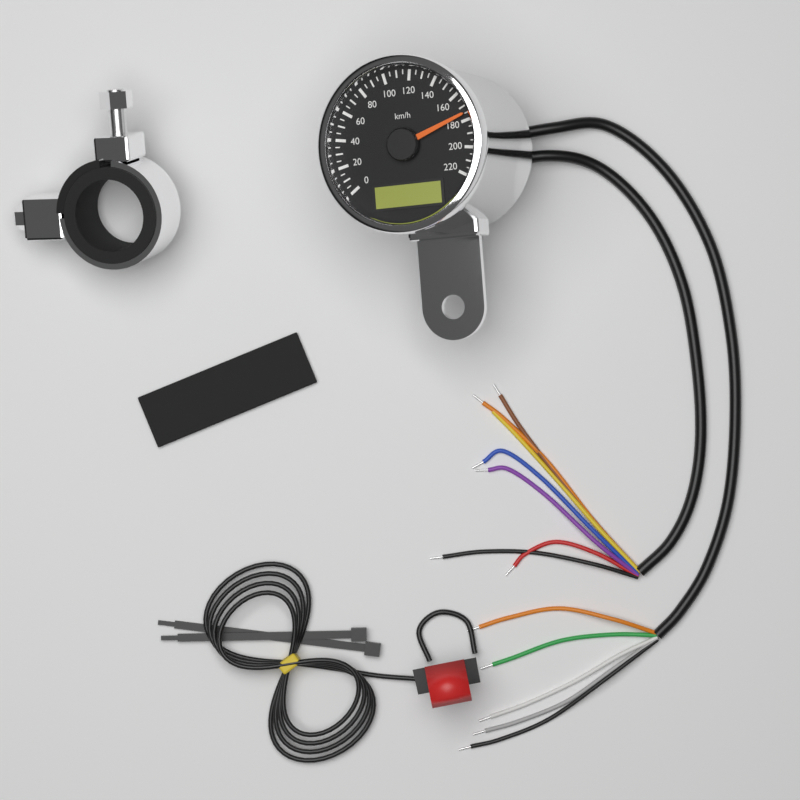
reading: 175 km/h
